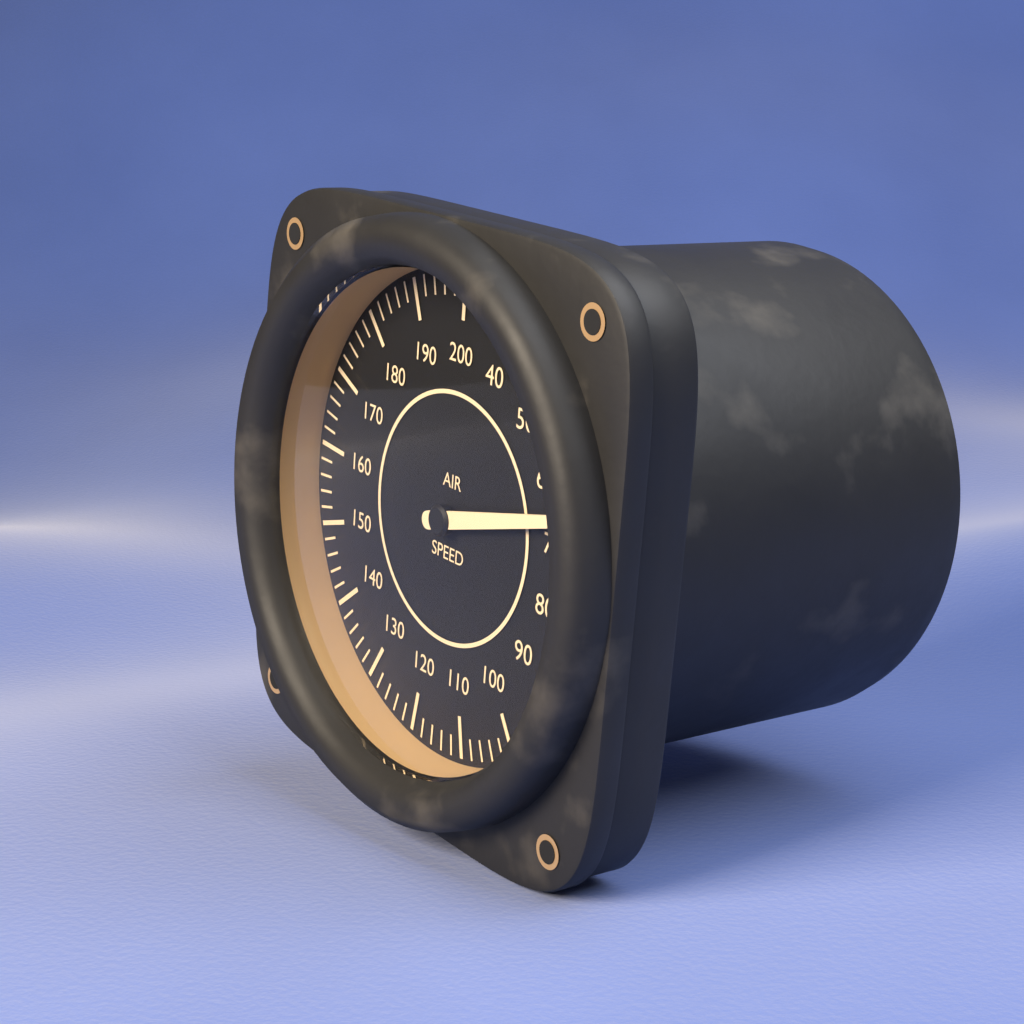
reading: 66 (no unit)
